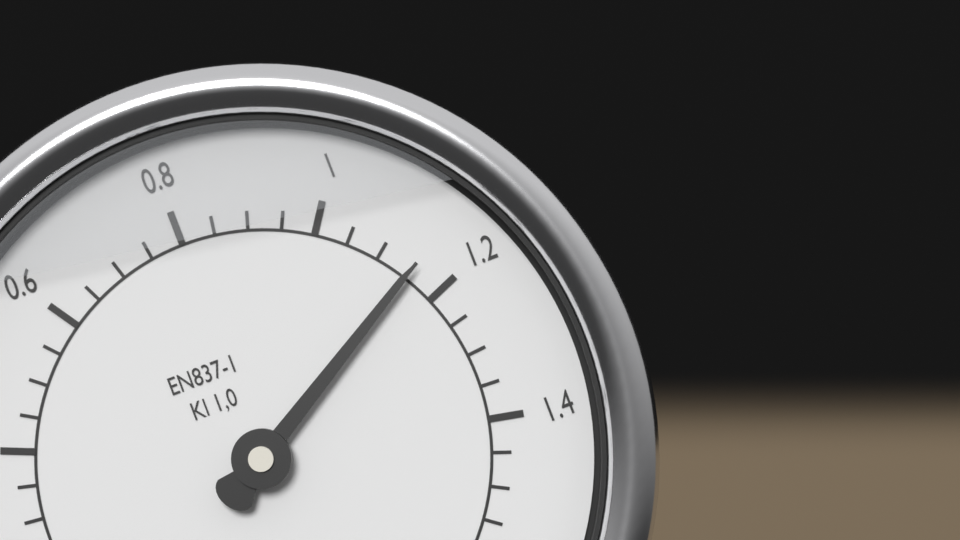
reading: 1.15 MPa
